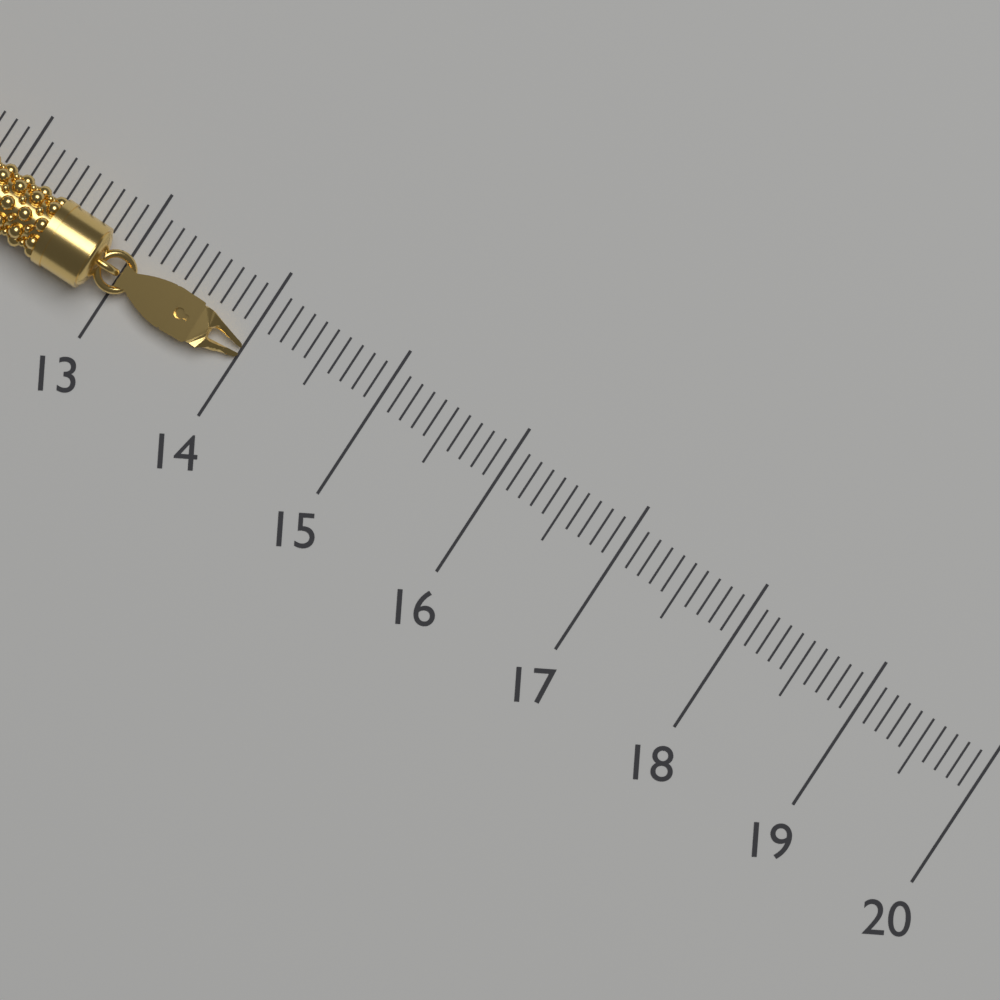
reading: 14.0 (no unit)
